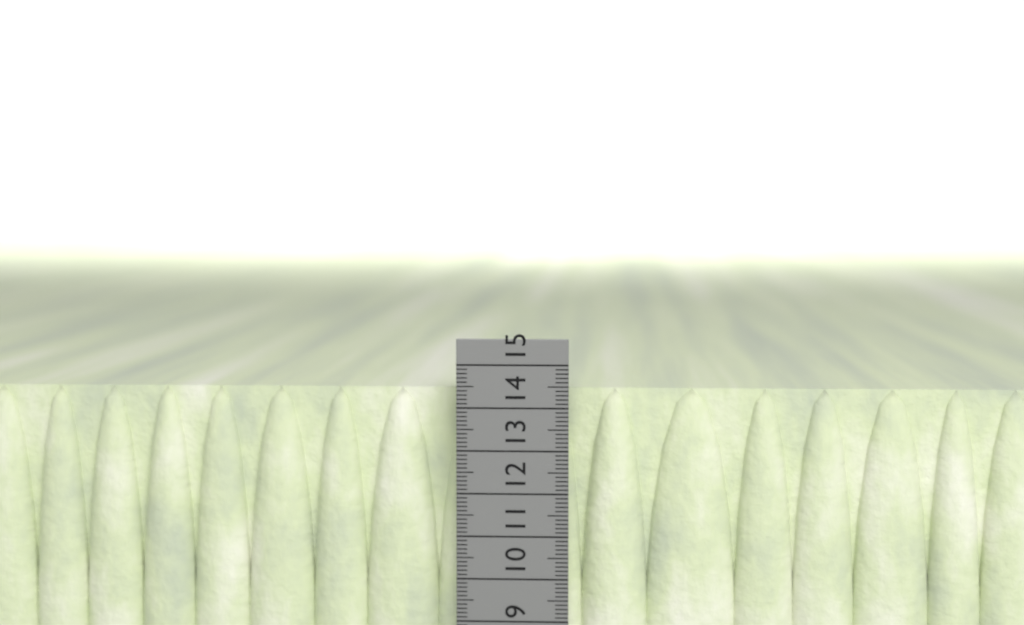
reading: 14.4 cm
